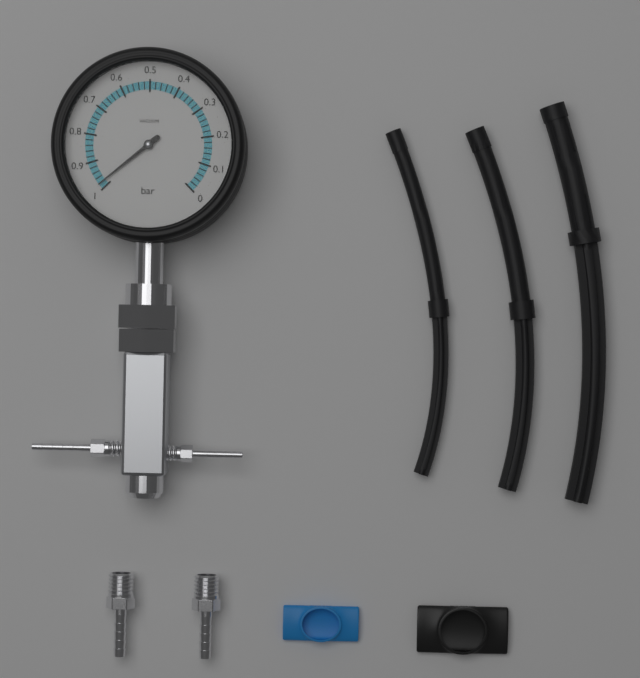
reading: 0.98 bar
